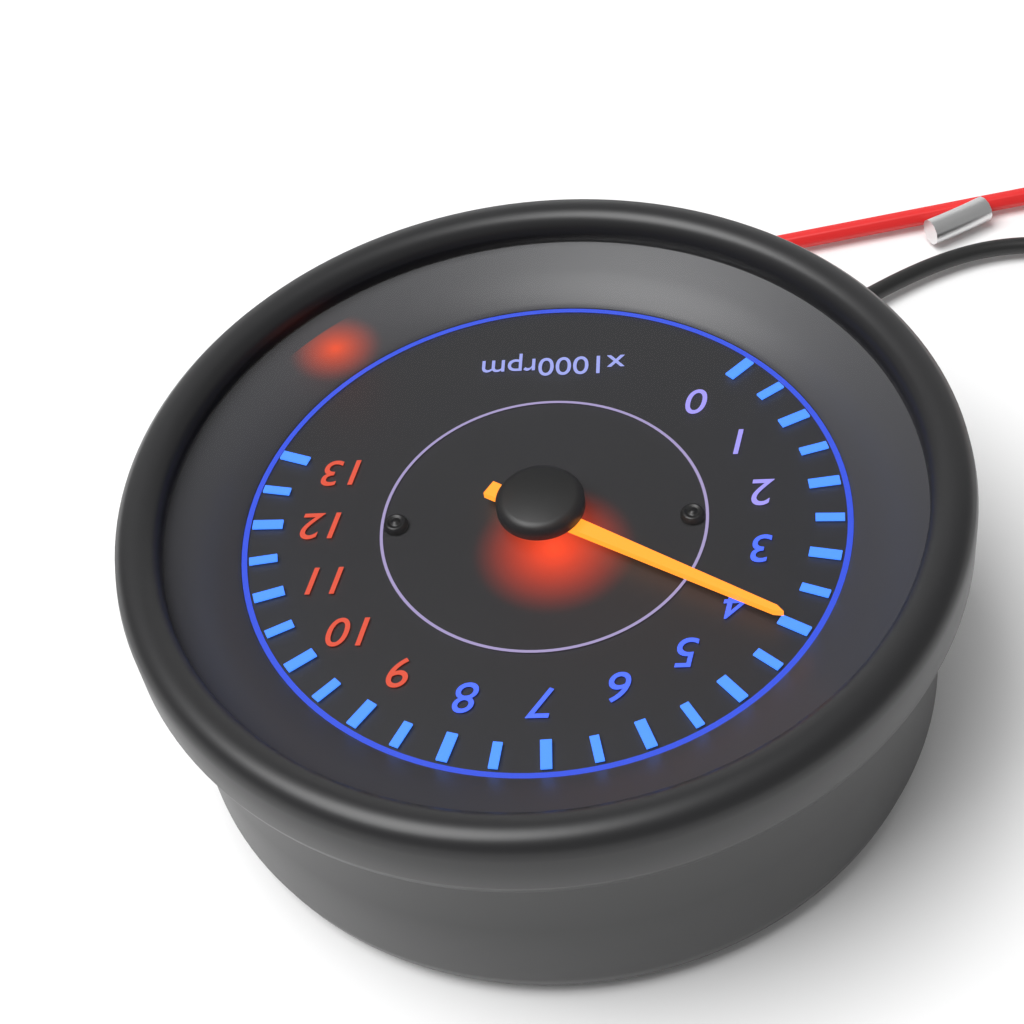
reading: 4000 rpm
